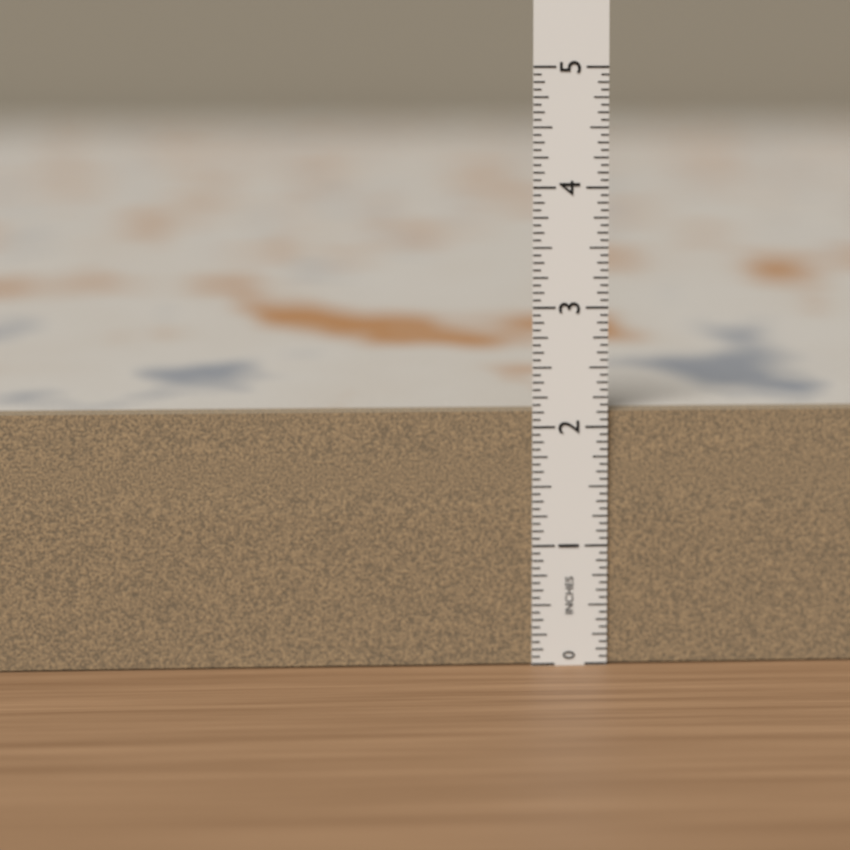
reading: 2.1250 in
